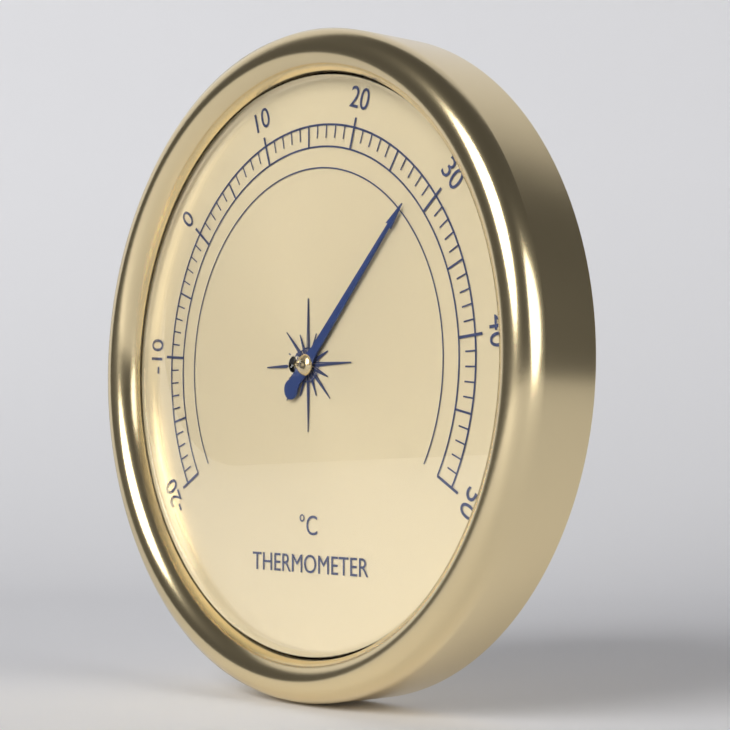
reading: 28 °C
